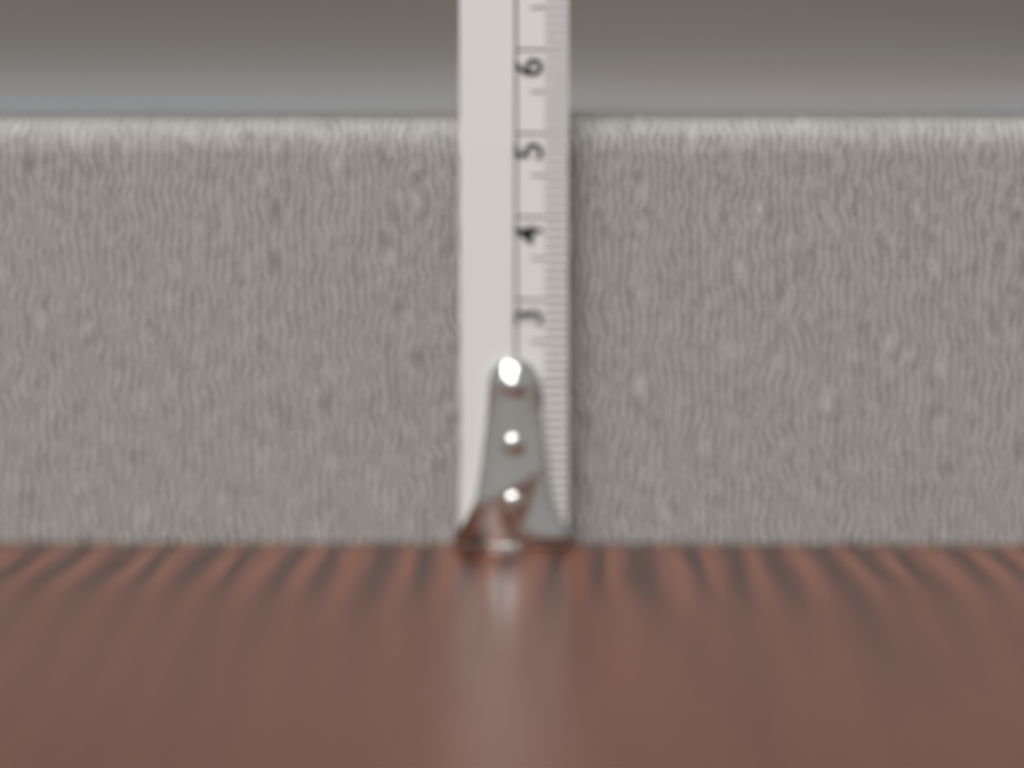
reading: 5.2 cm
